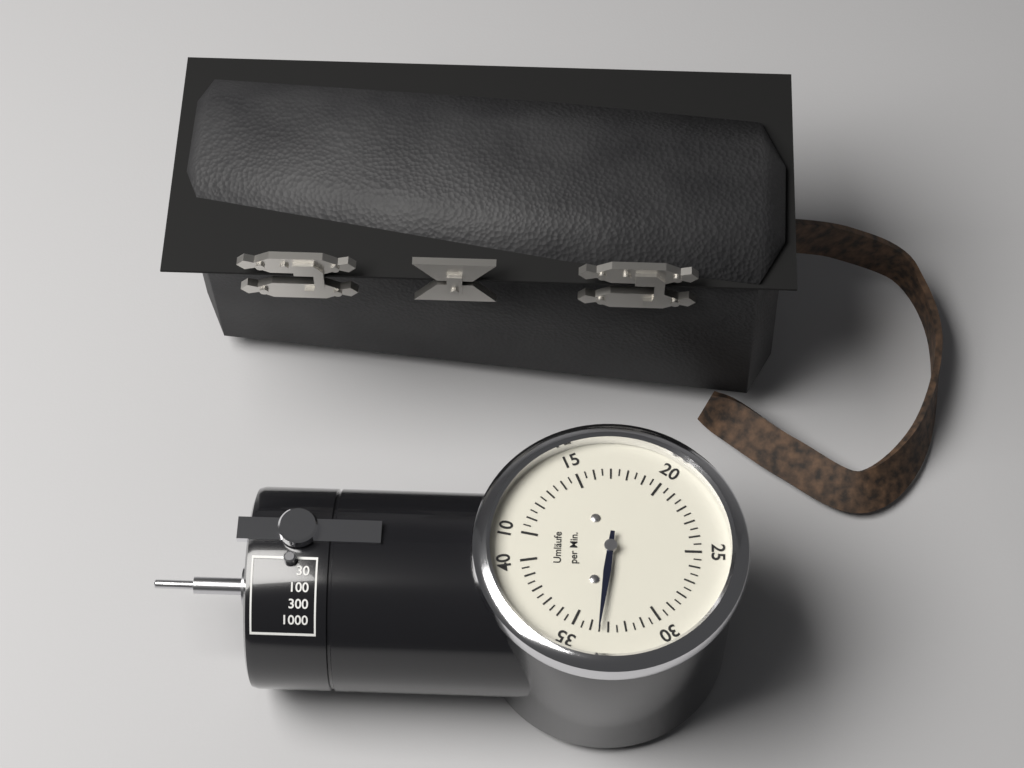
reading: 33.5 Umläufe per Min.
